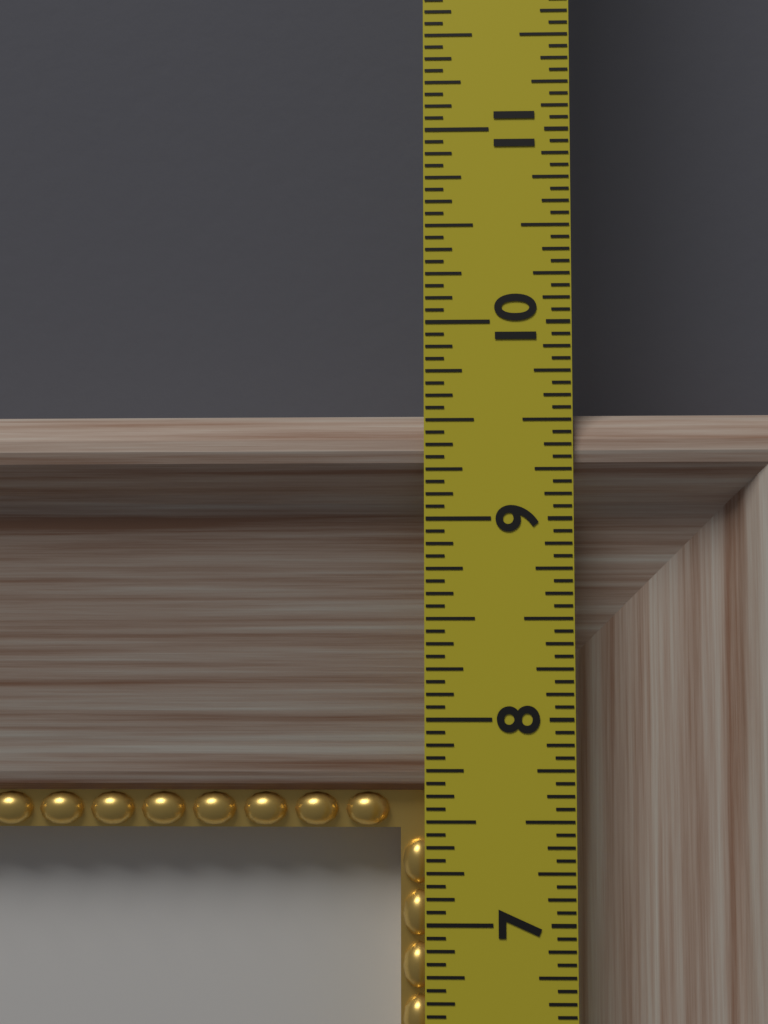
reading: 9.5625 in
